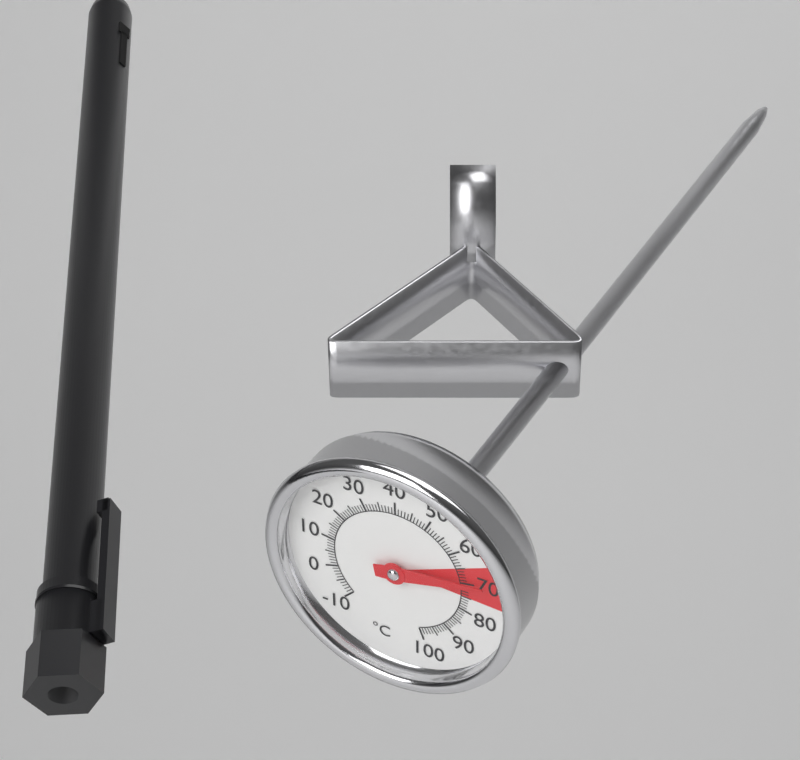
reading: 70 °C
